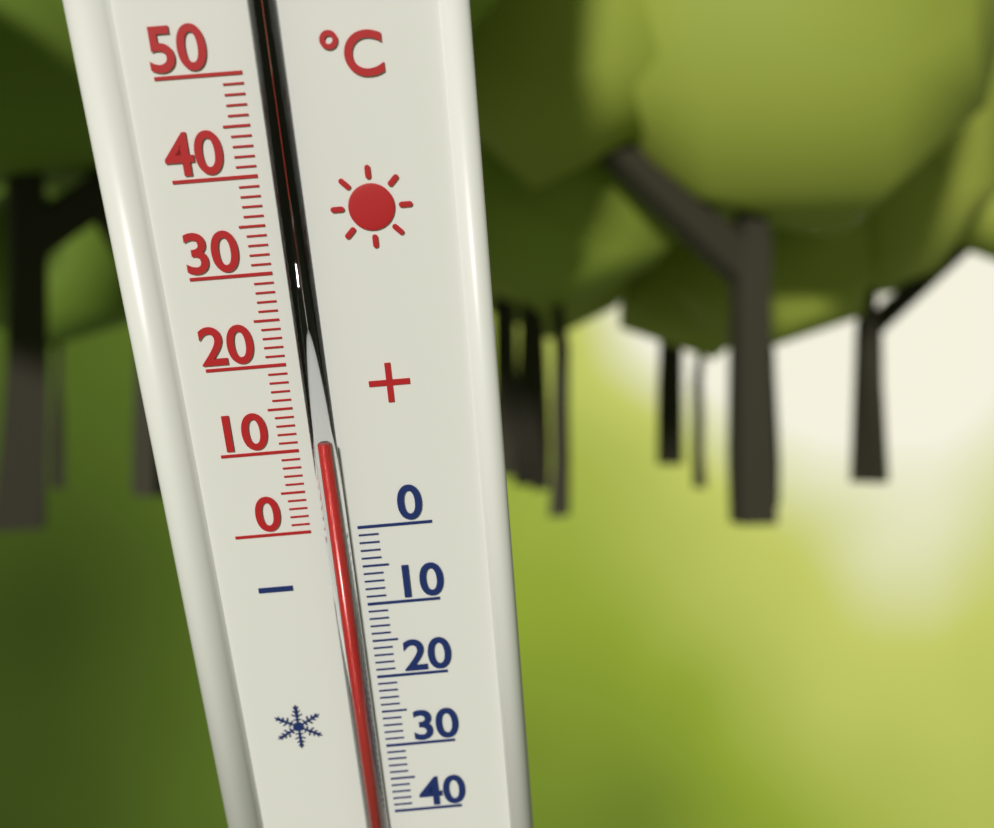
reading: 11 °C
